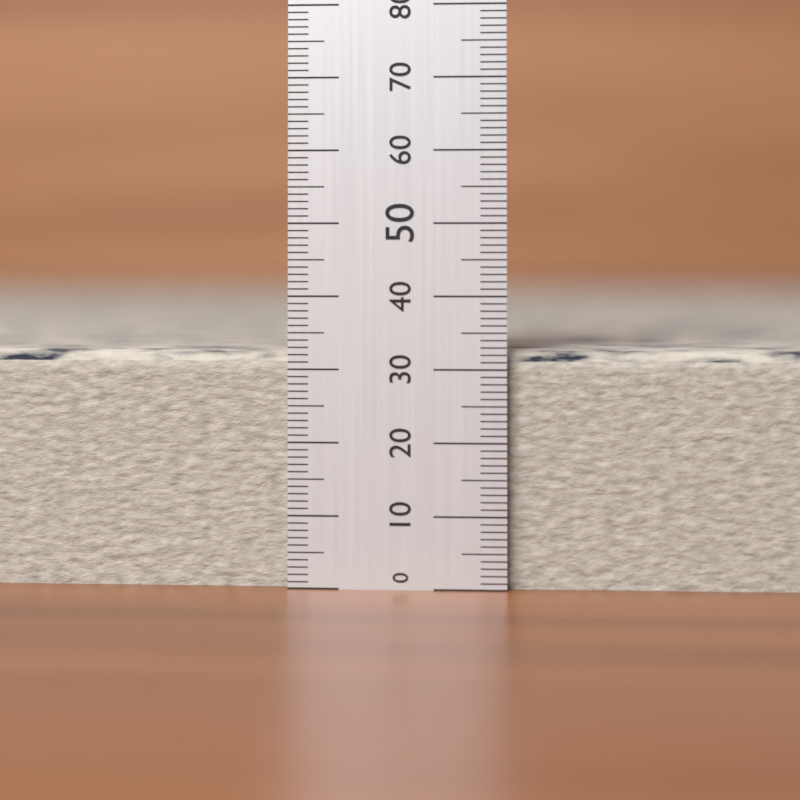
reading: 33 (no unit)
